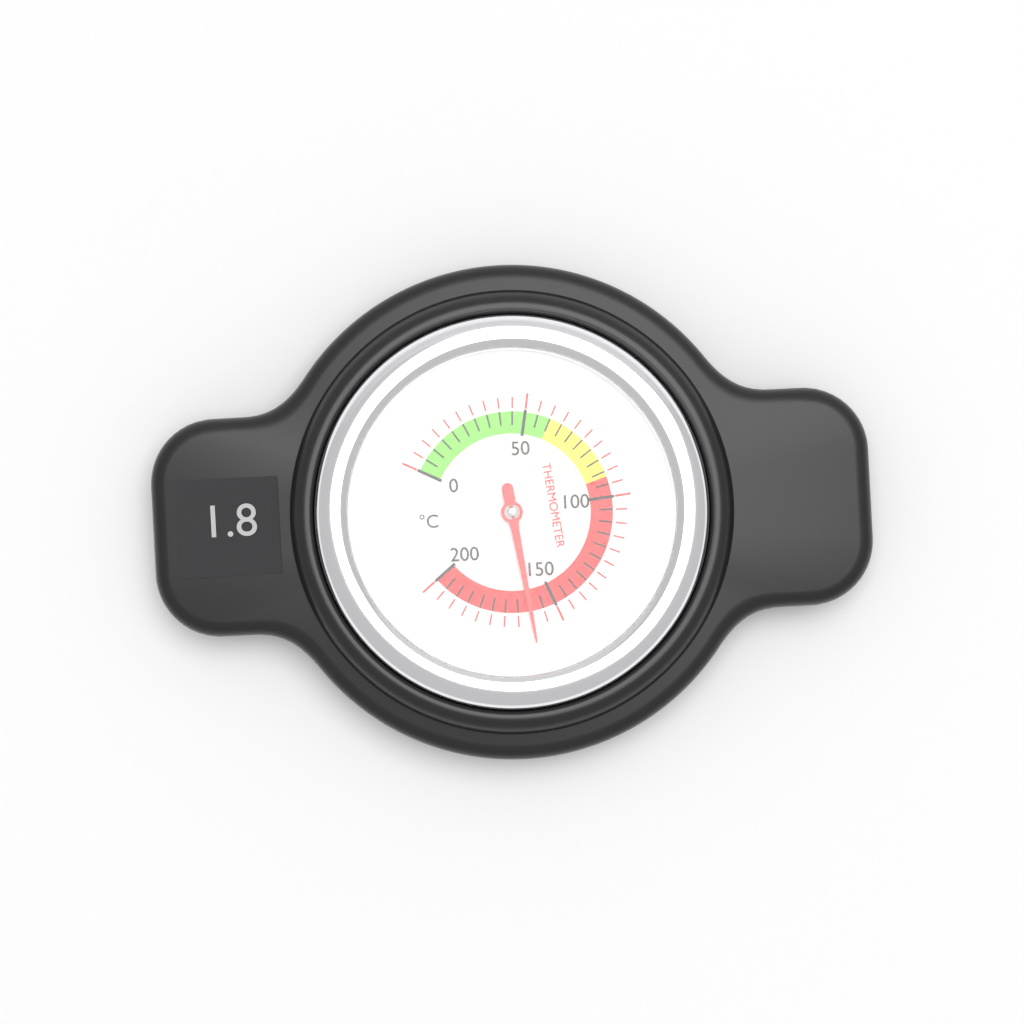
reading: 160 °C
